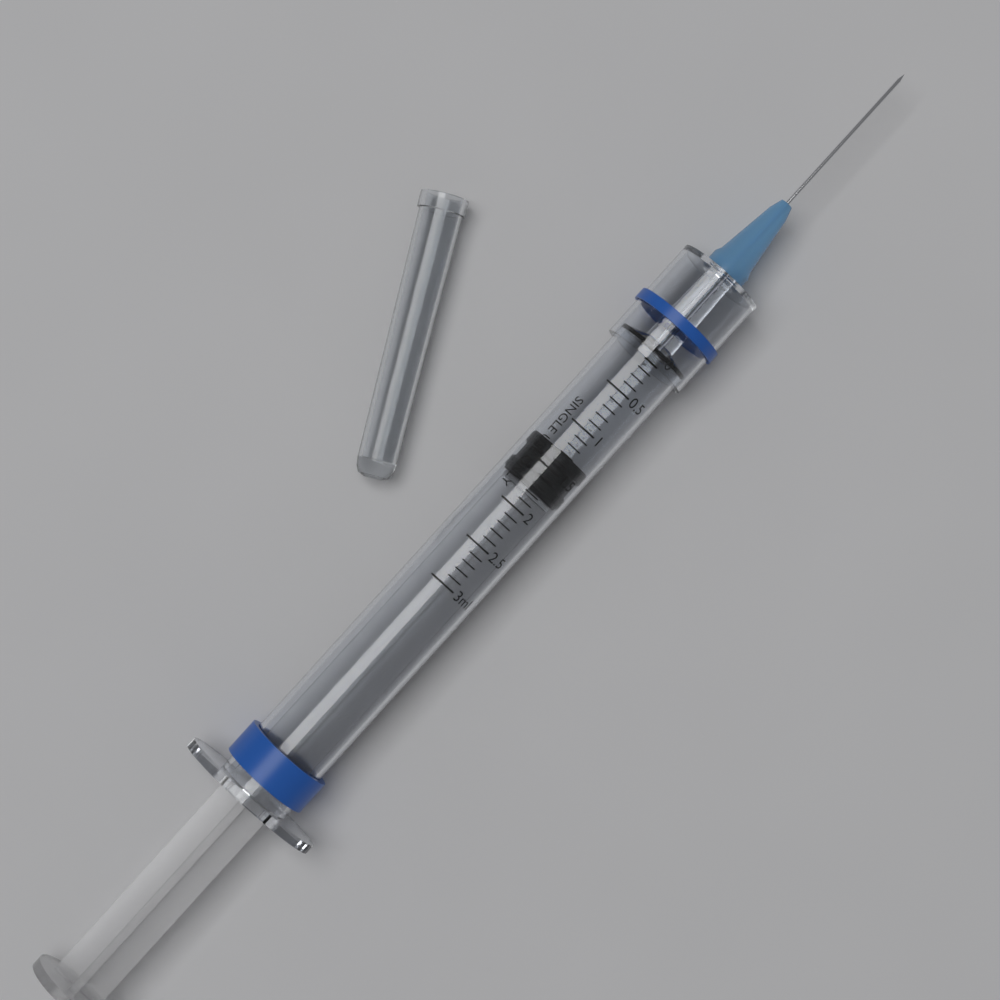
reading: 1.3 ml
